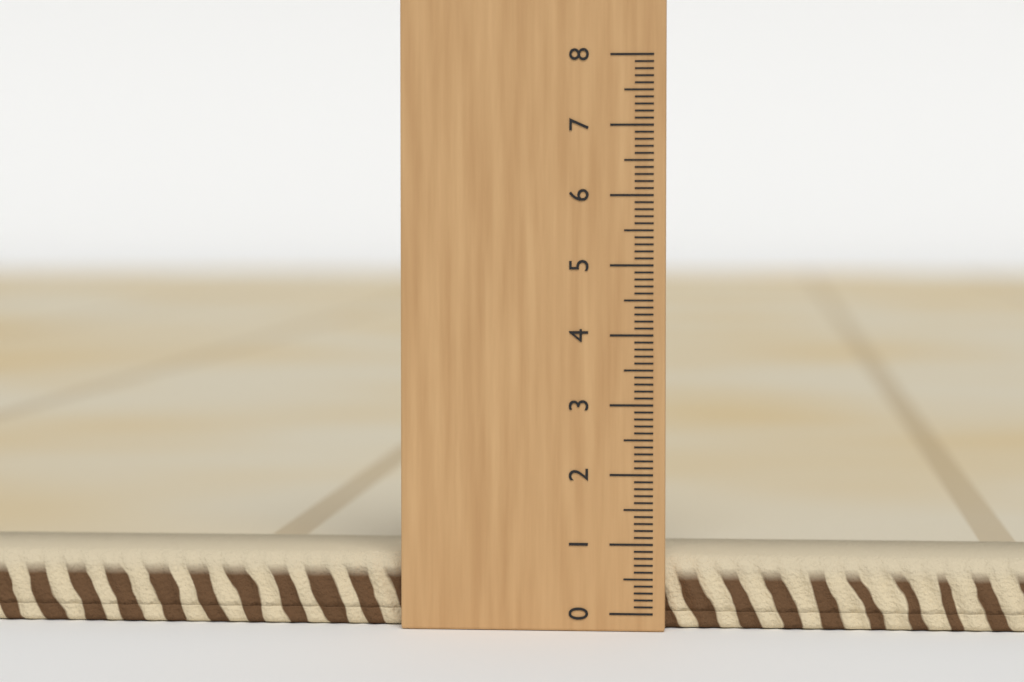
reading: 0.8 (no unit)
